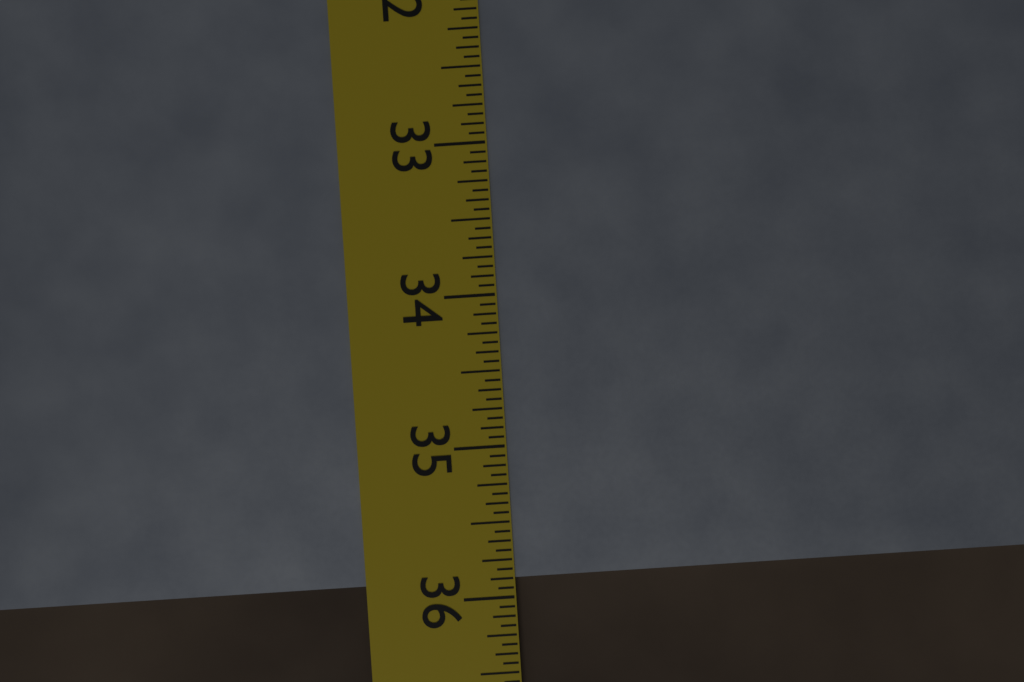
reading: 35.8750 in
